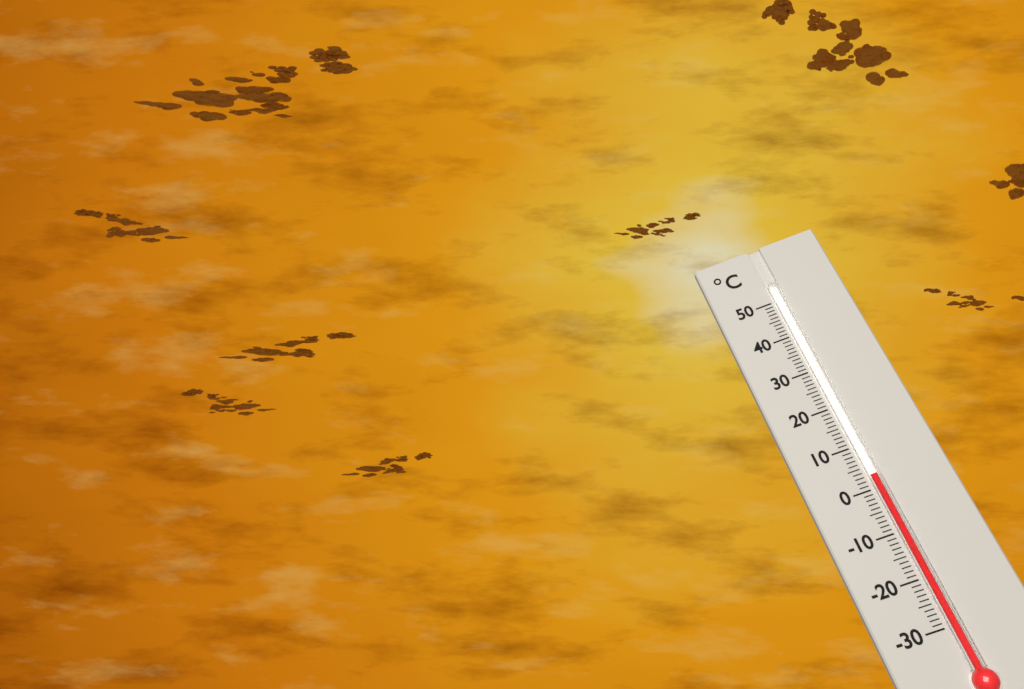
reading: 3 °C
